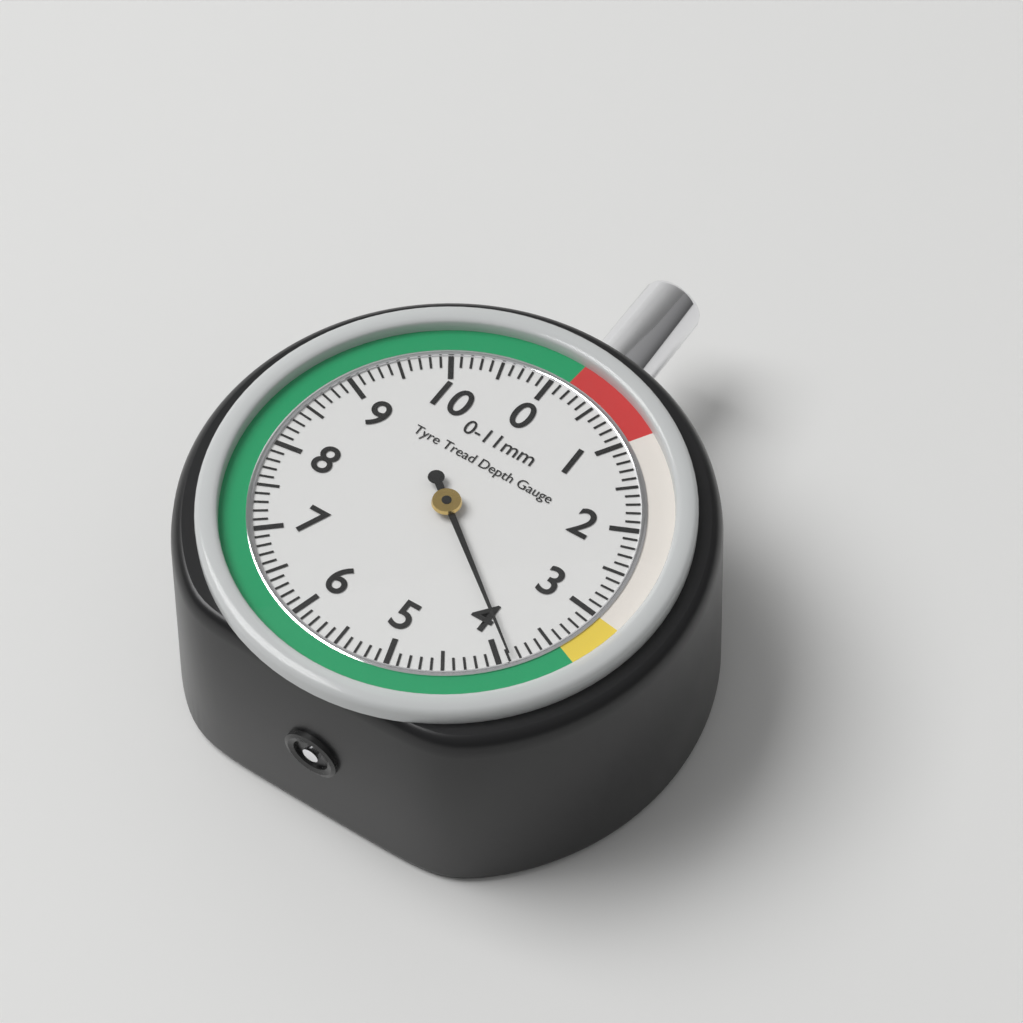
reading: 3.9 mm
